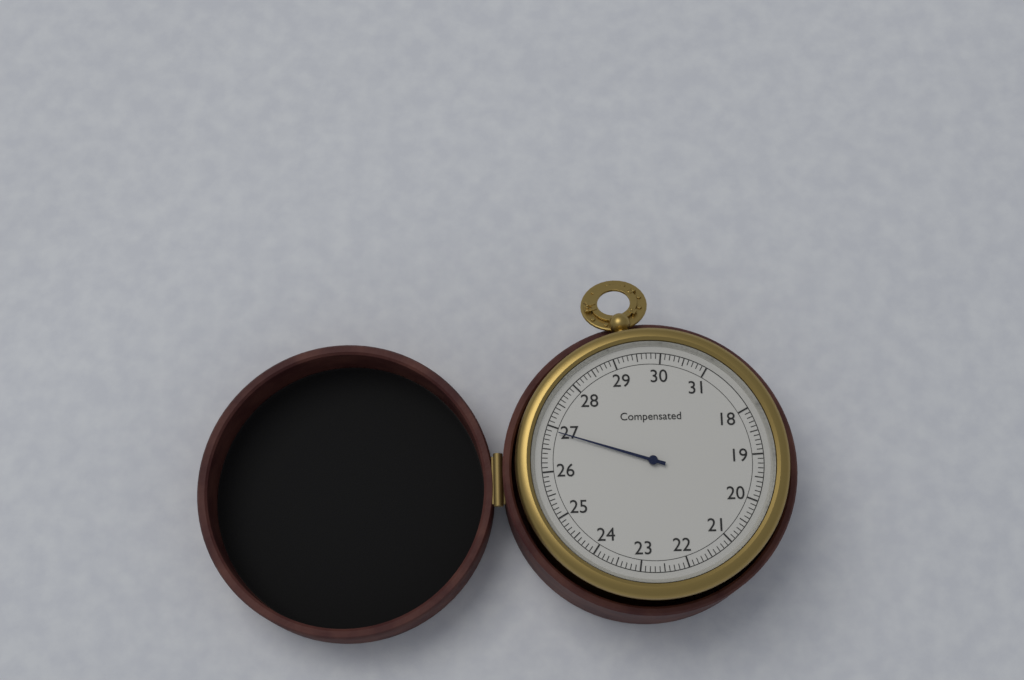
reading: 26.9 (no unit)
